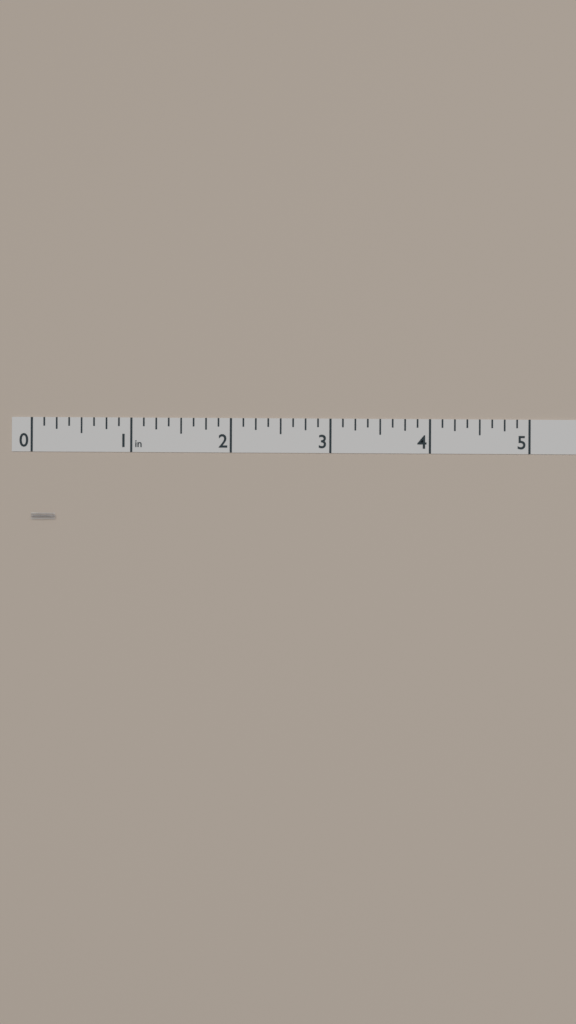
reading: 0.250 in
